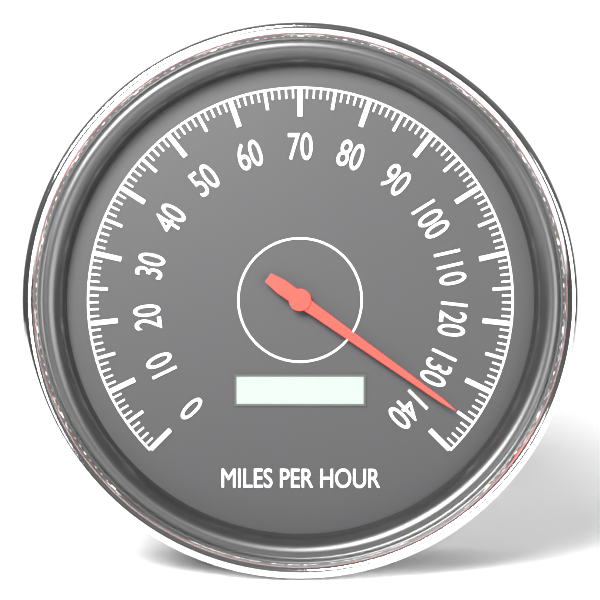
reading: 135 mph
